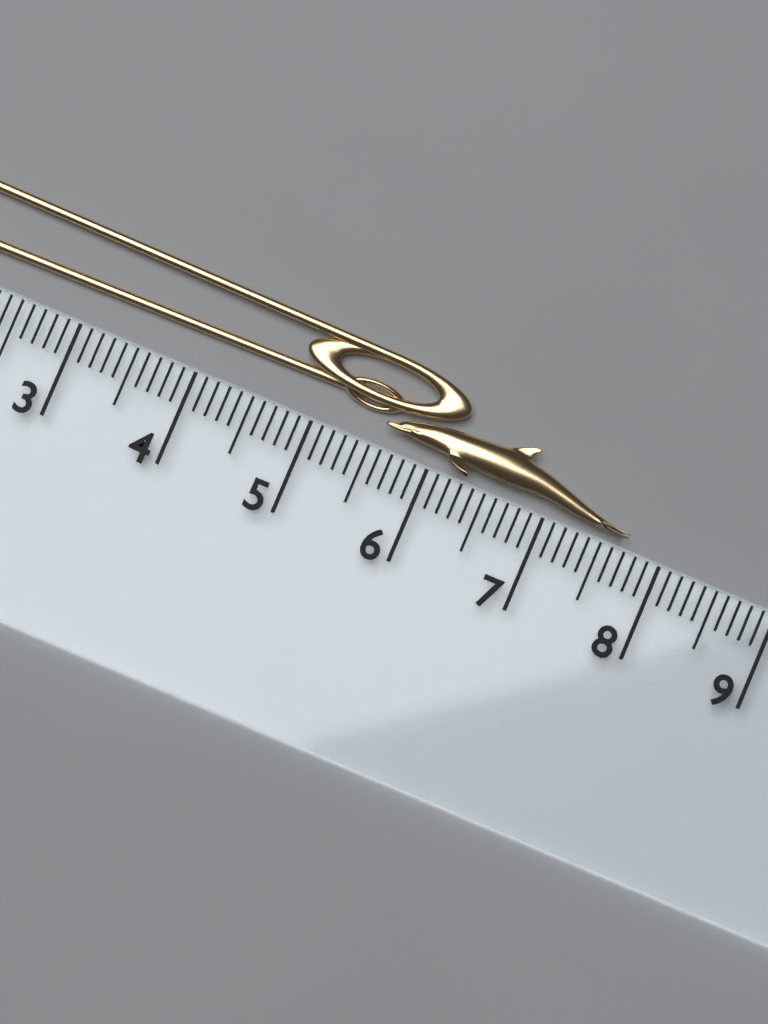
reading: 7.7 cm
